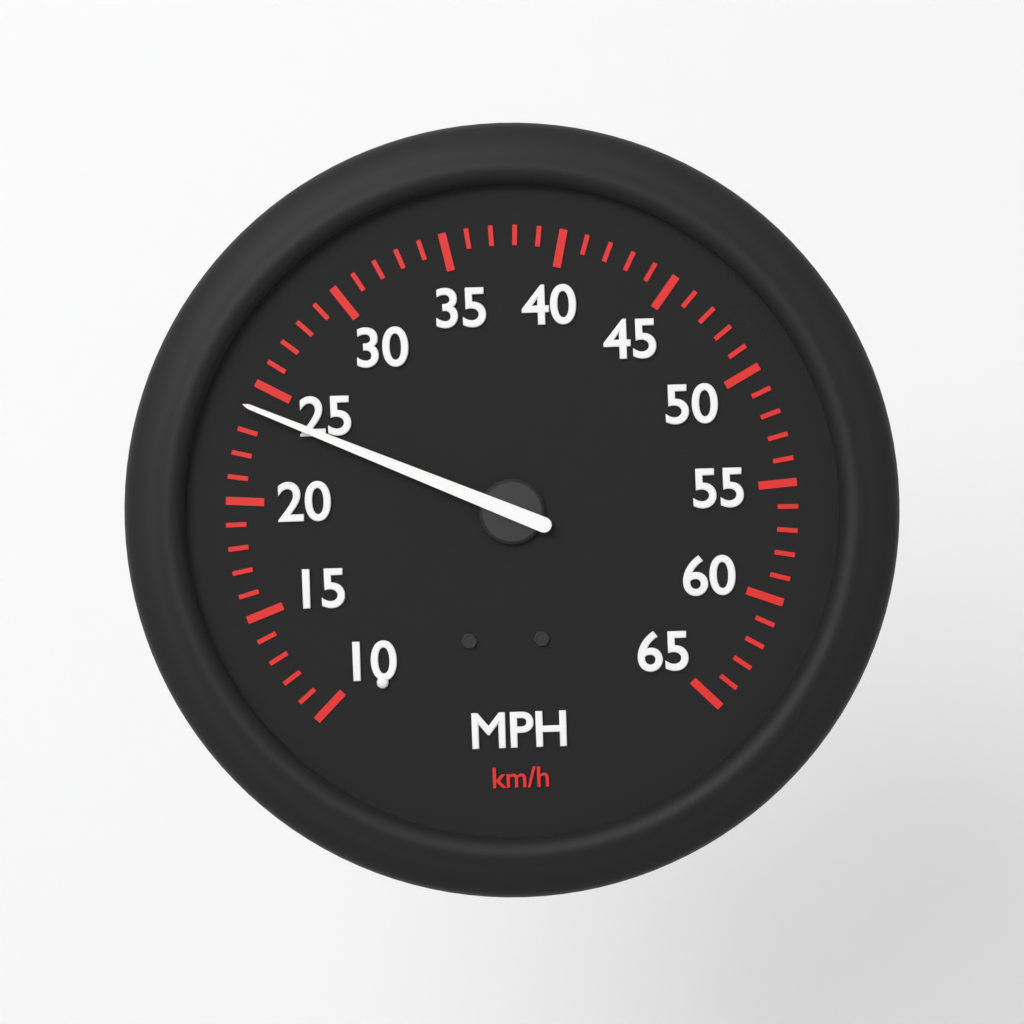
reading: 24 mph
